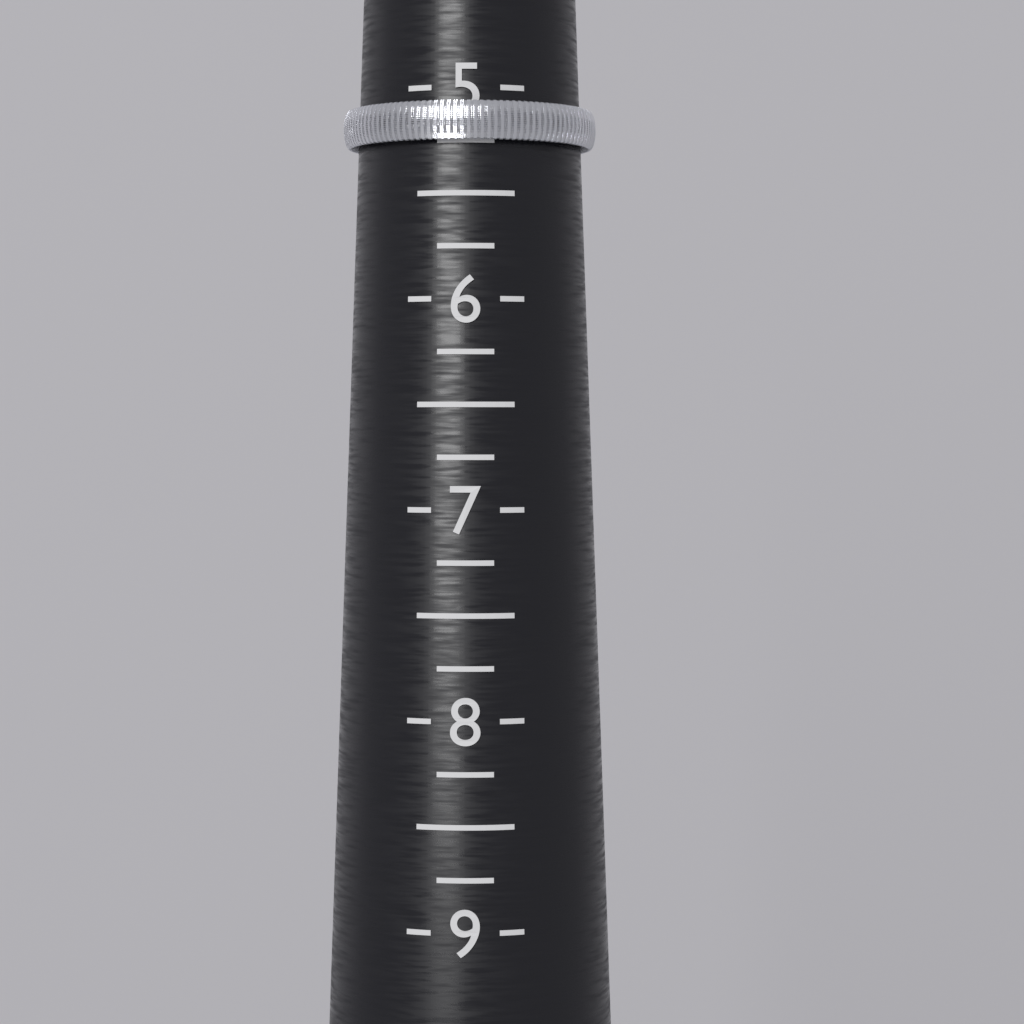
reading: 5.25 (no unit)
